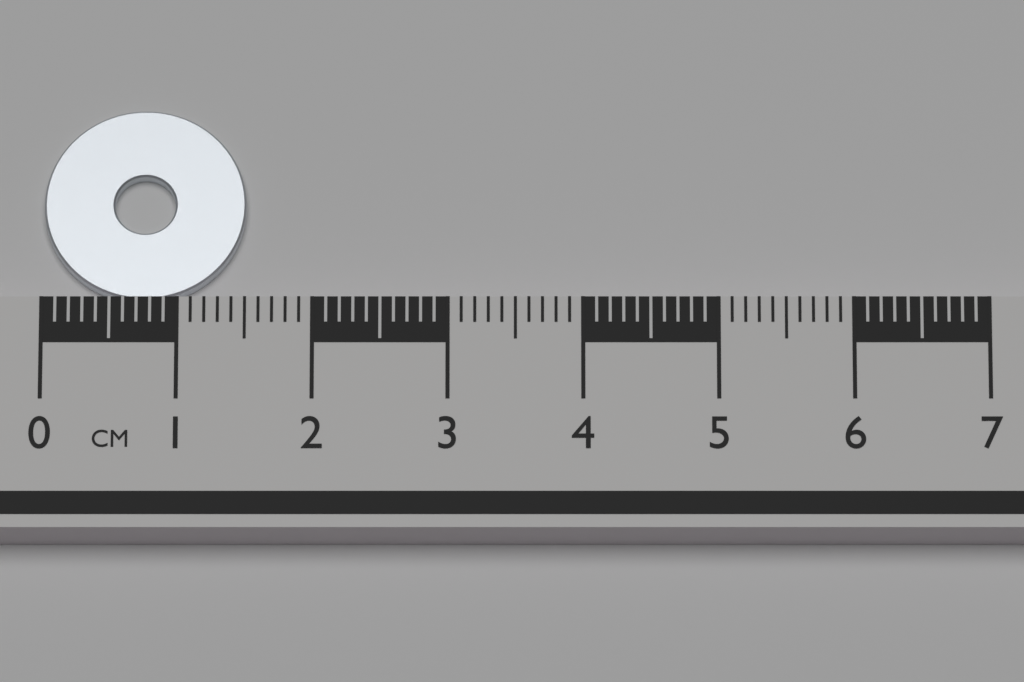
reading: 1.5 cm
